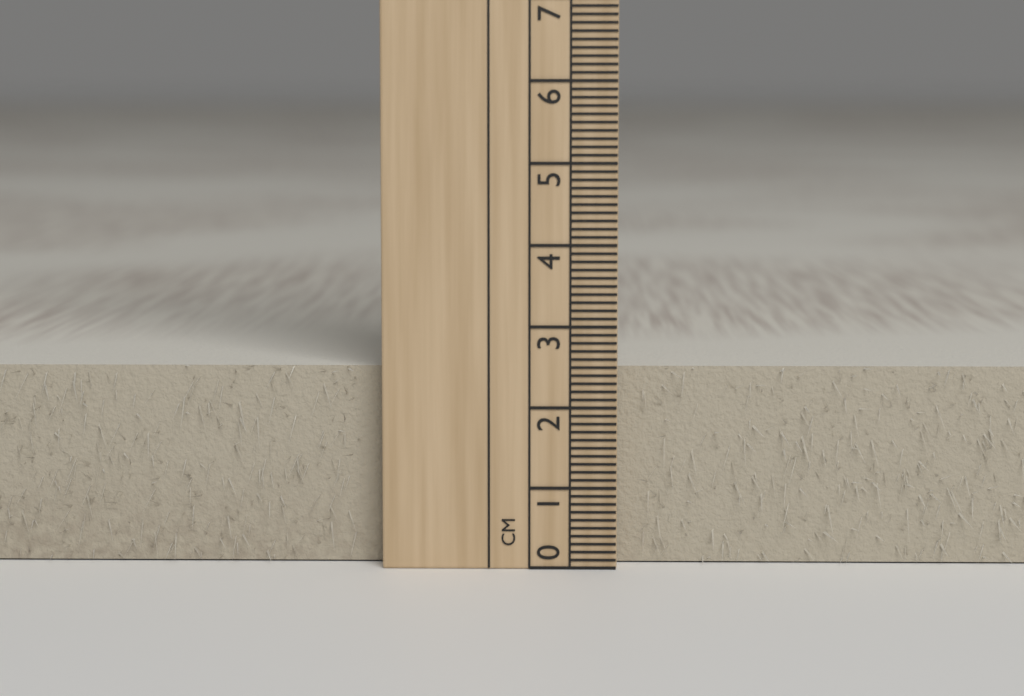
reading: 2.5 cm
